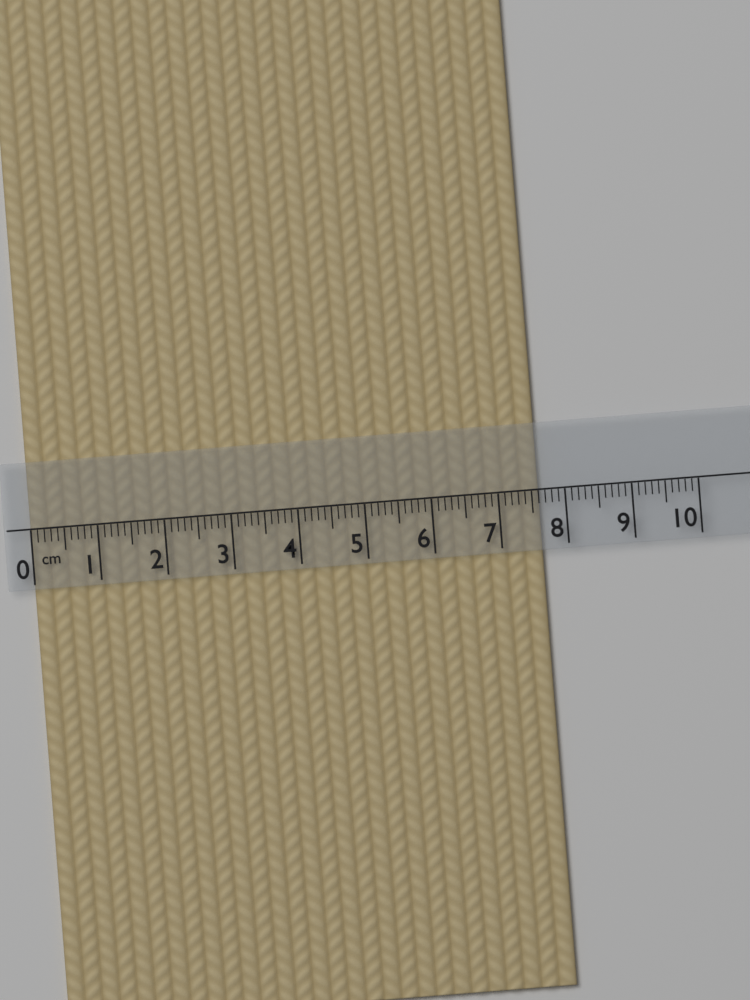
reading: 7.6 cm
